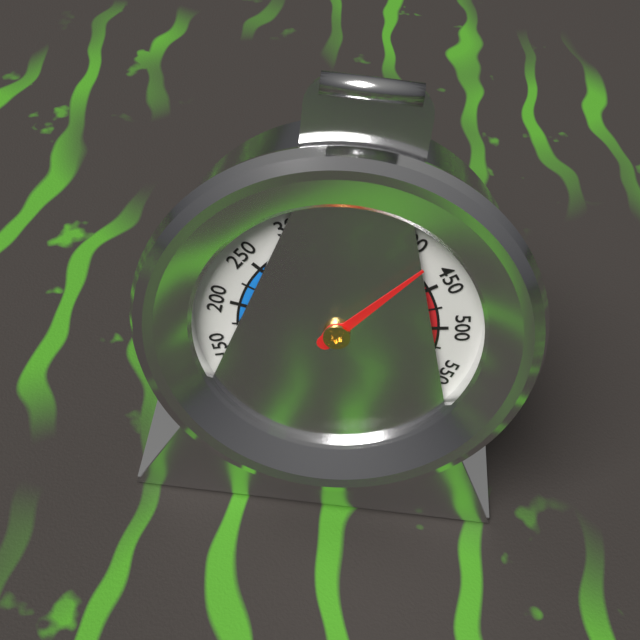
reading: 425 °F
